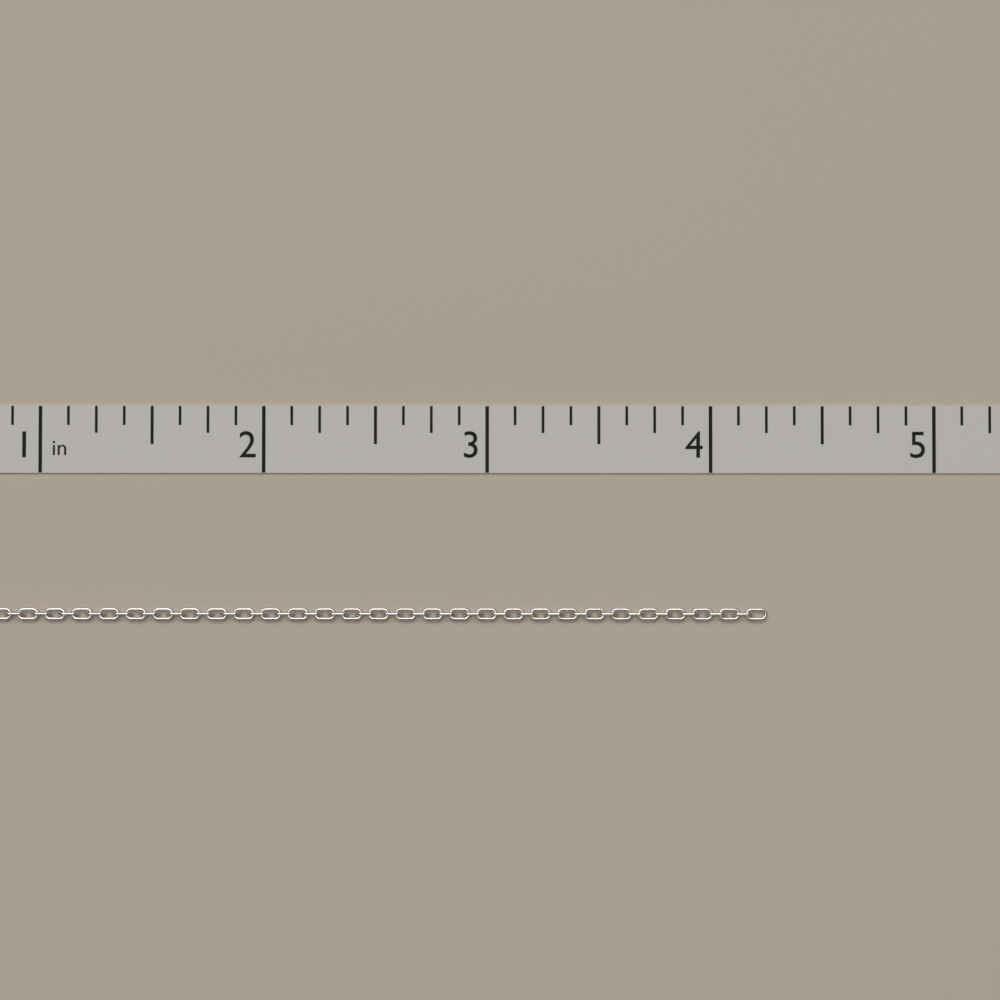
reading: 4.250 in
